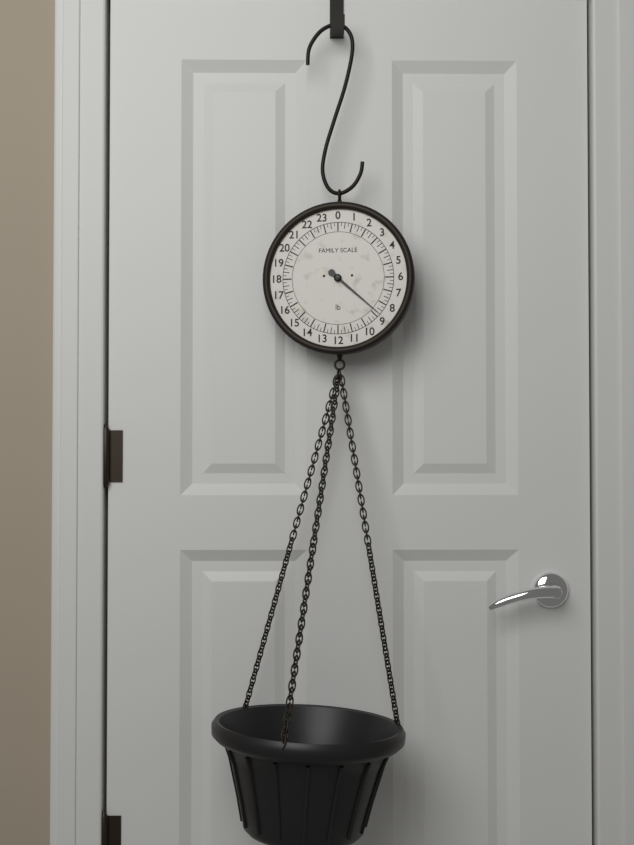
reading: 8.75 lb
